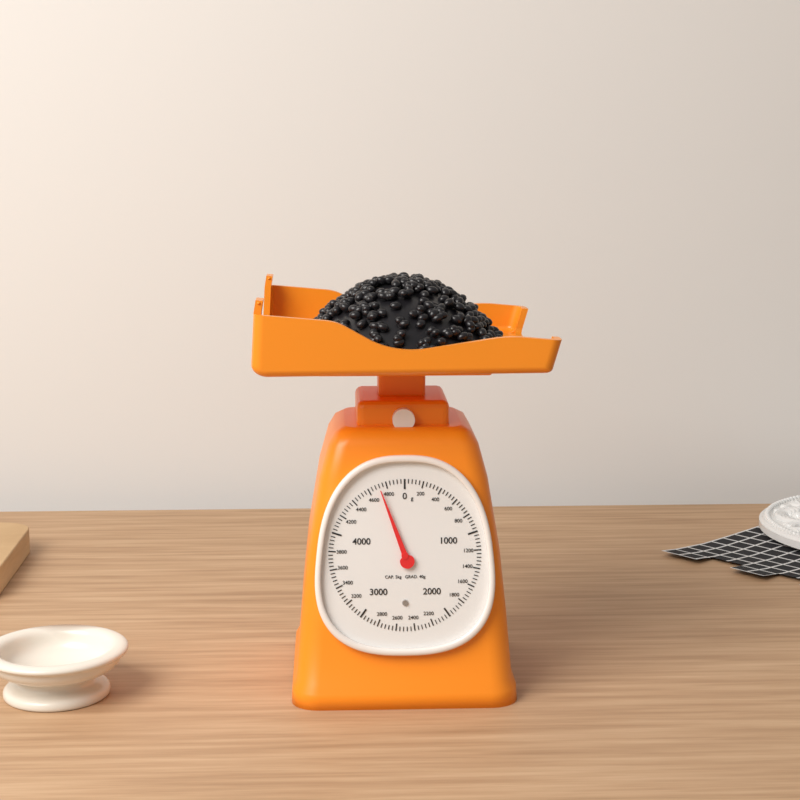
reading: 4720 g
